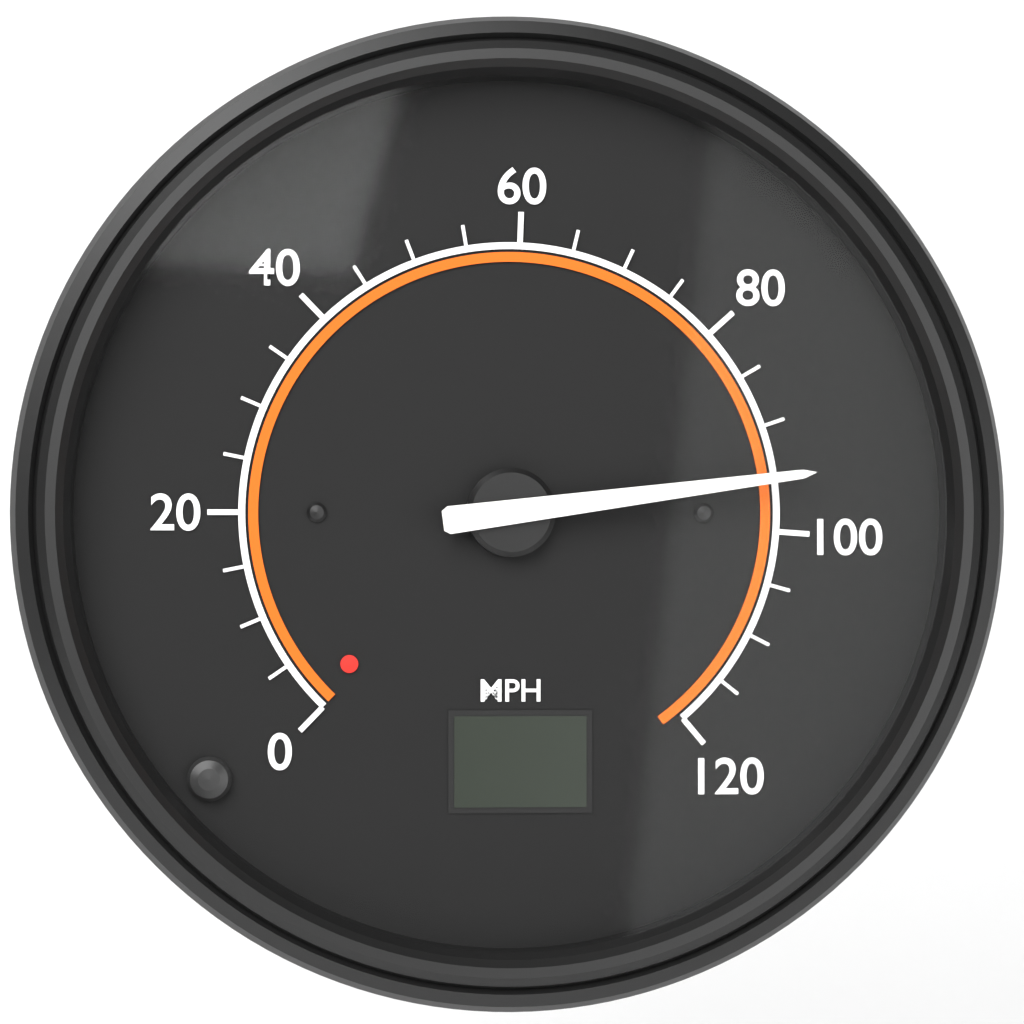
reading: 95 MPH
